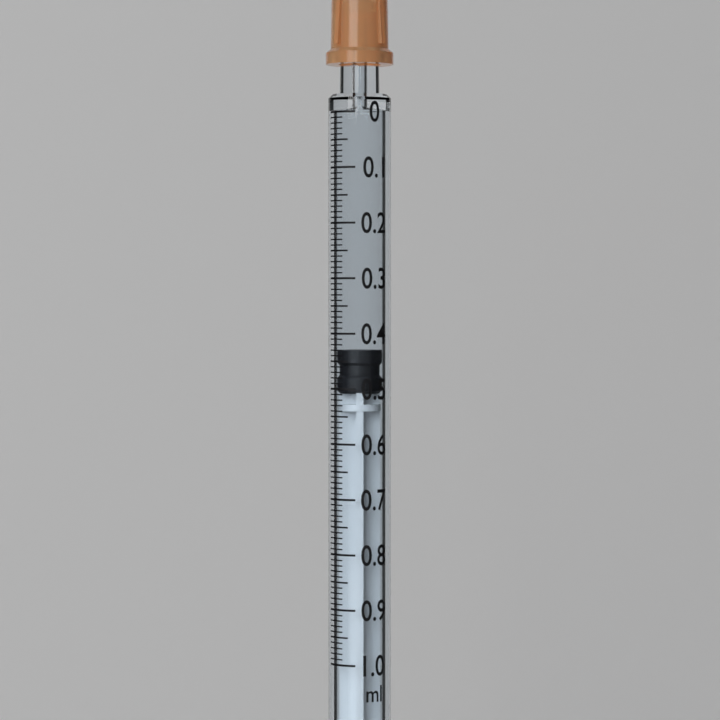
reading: 0.43 ml
